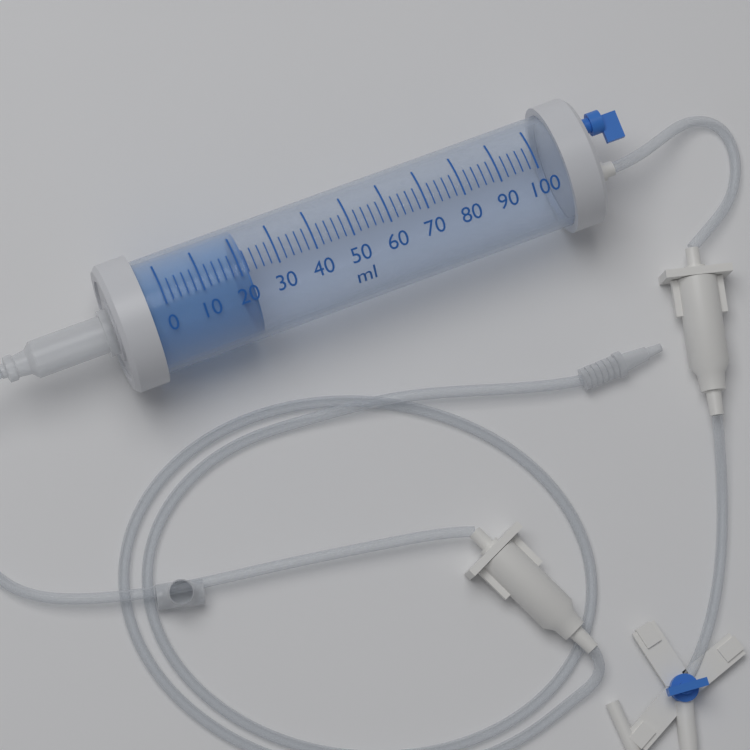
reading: 22 ml
